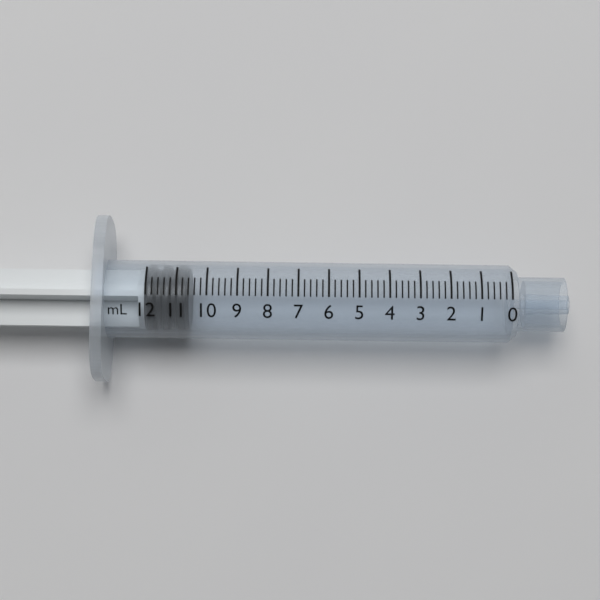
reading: 10.6 mL
